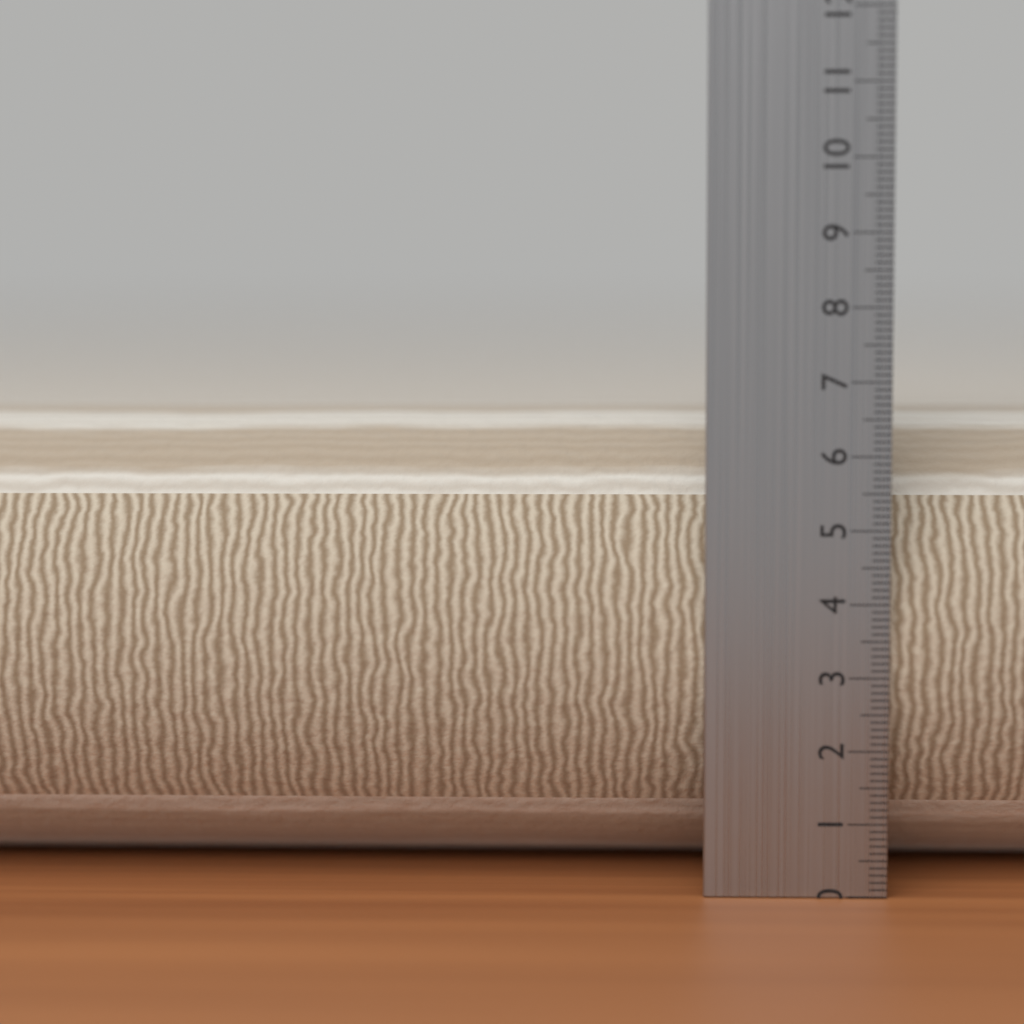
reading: 6.6 cm
